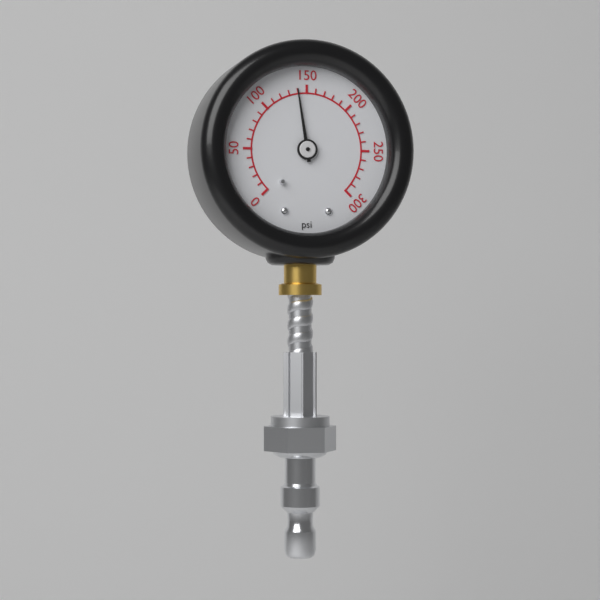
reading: 140 psi
